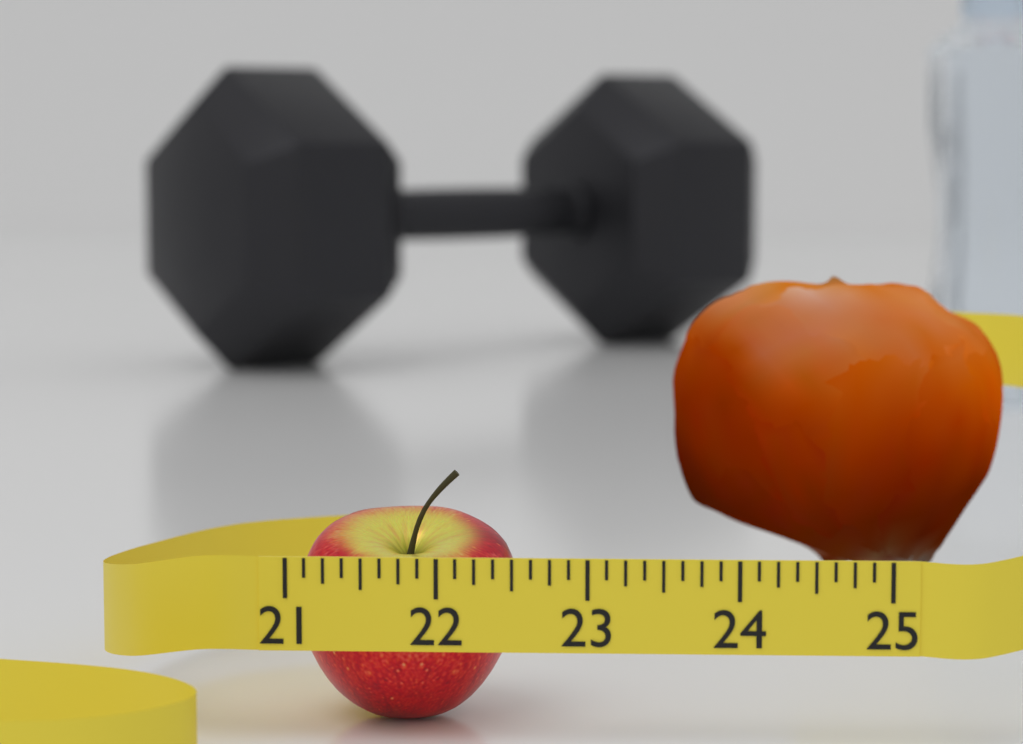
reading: 22.500 (no unit)
